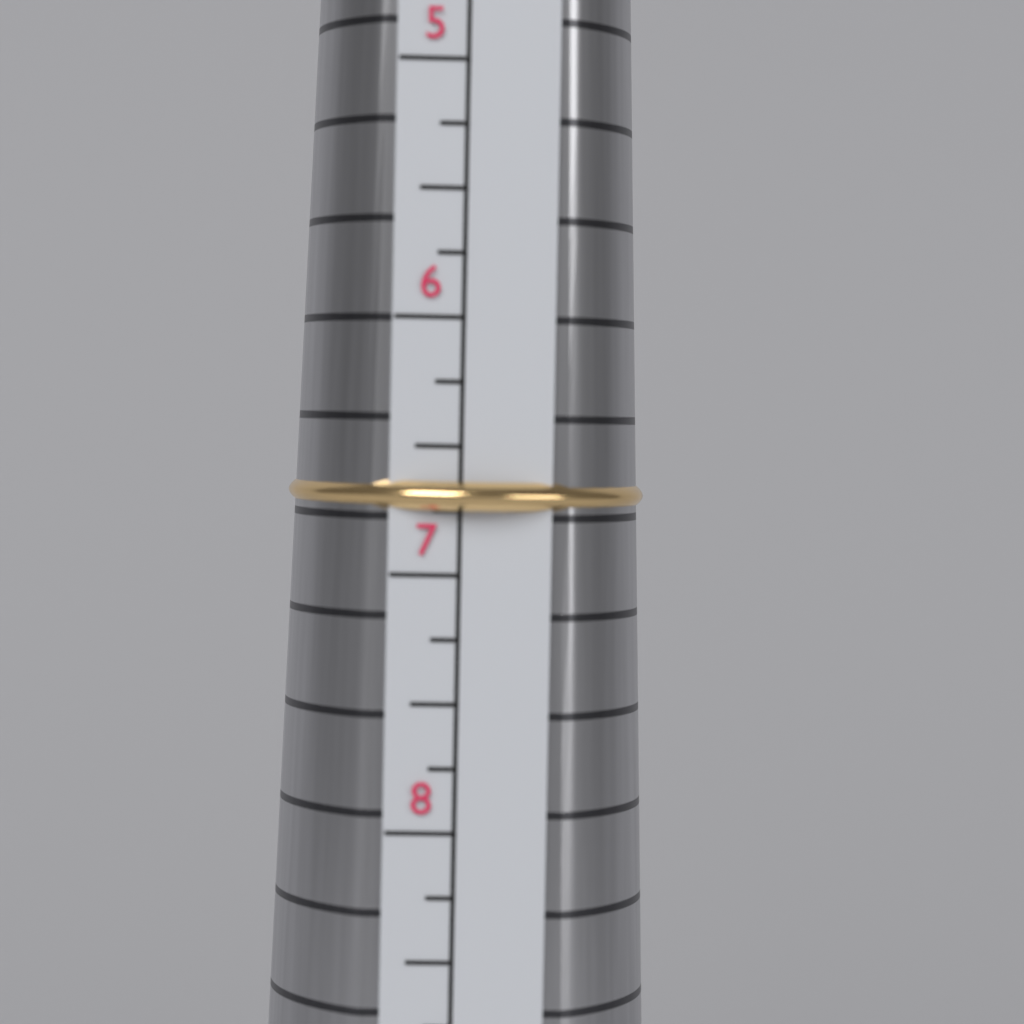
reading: 6.75 (no unit)
